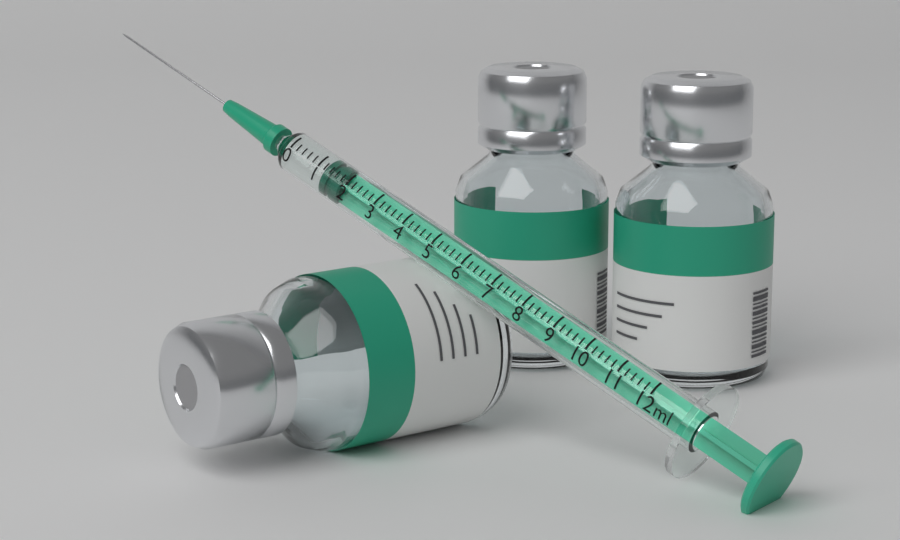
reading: 1.2 ml
